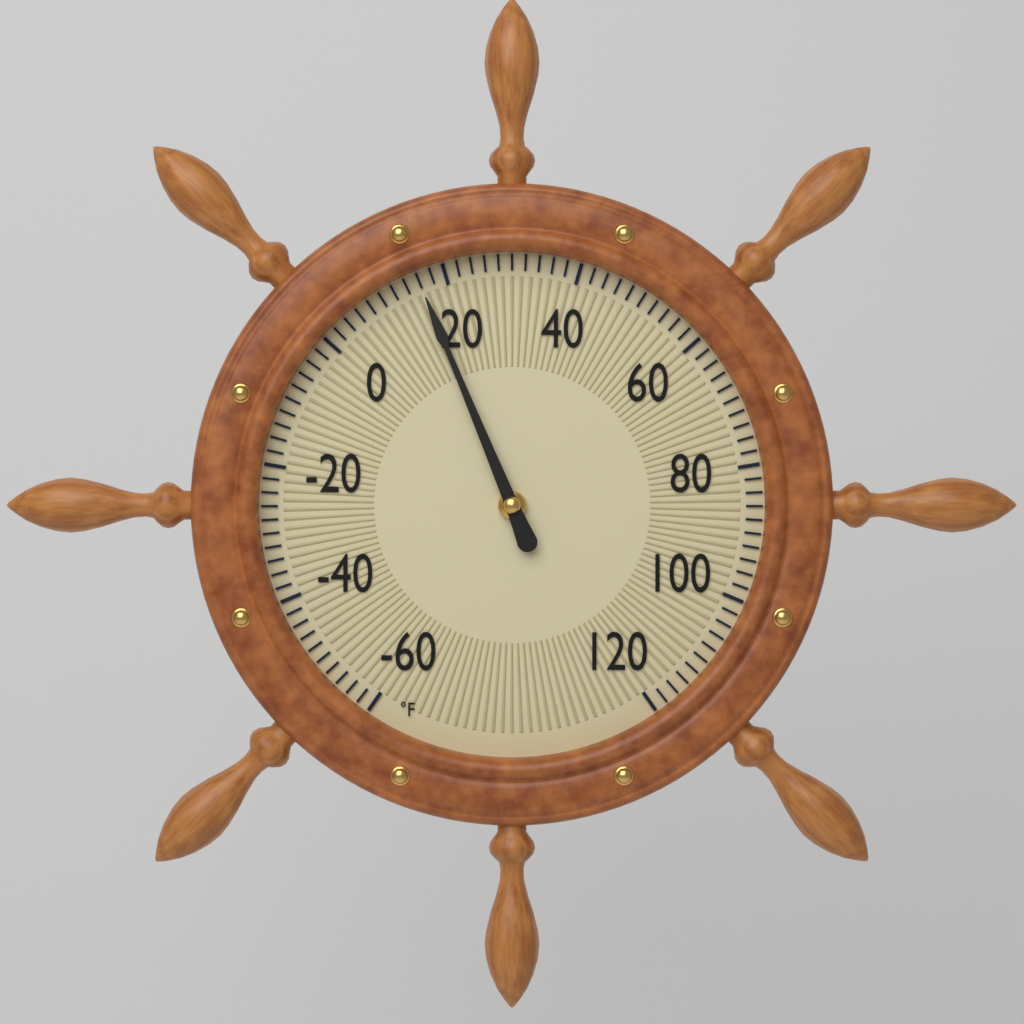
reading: 16 °F
